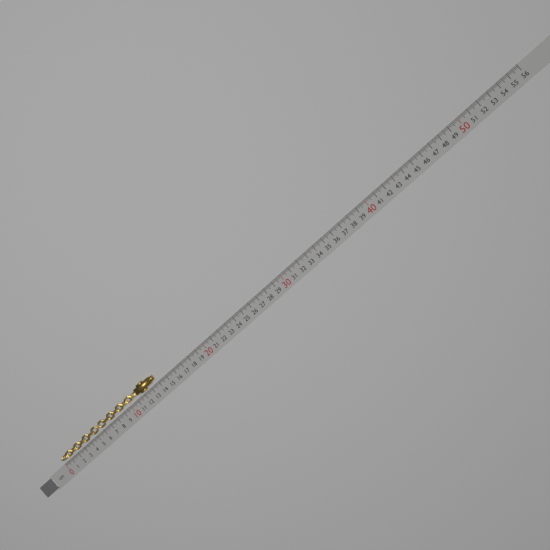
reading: 13.9 cm
